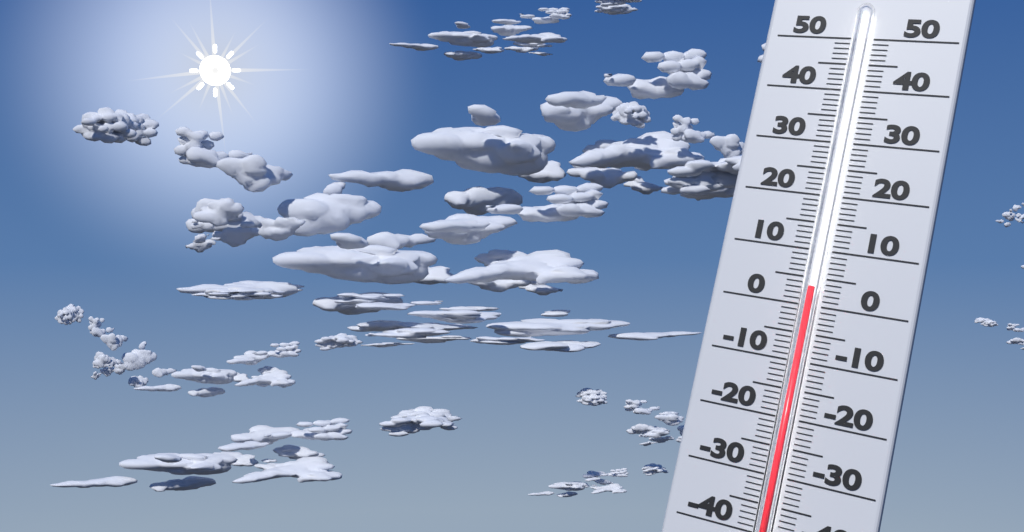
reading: 3 (no unit)
